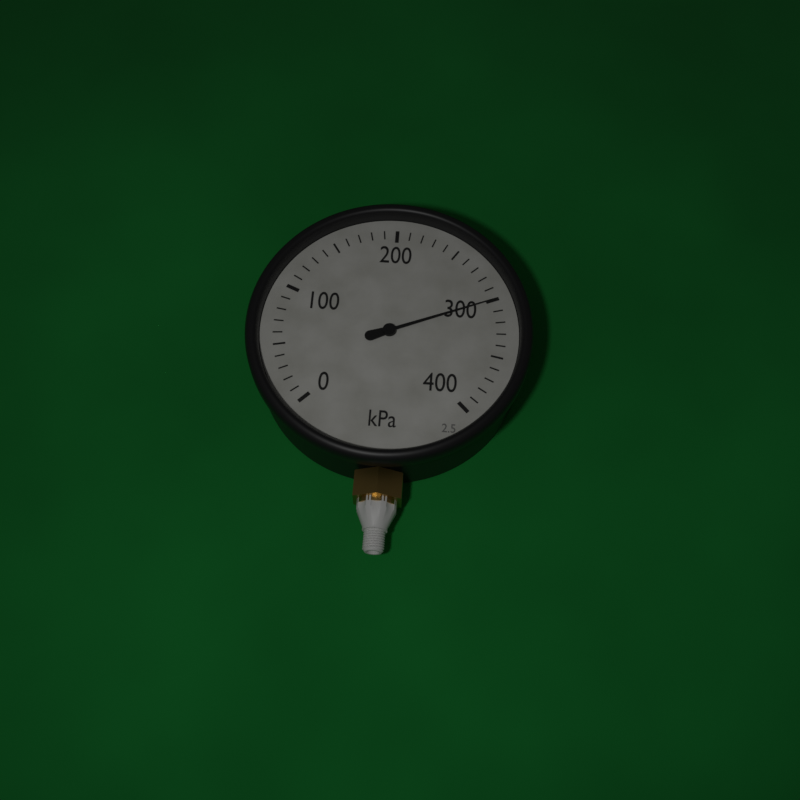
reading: 300 kPa
